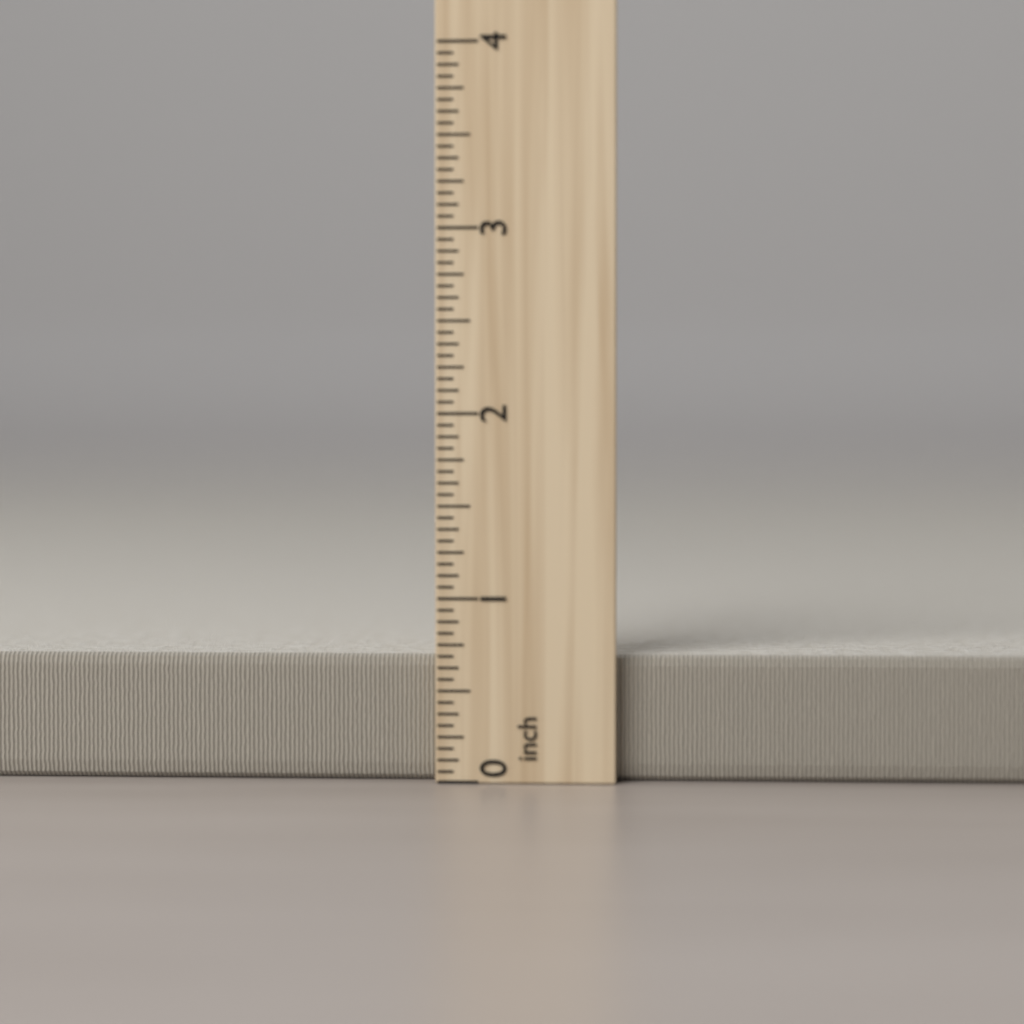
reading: 0.6875 inch
